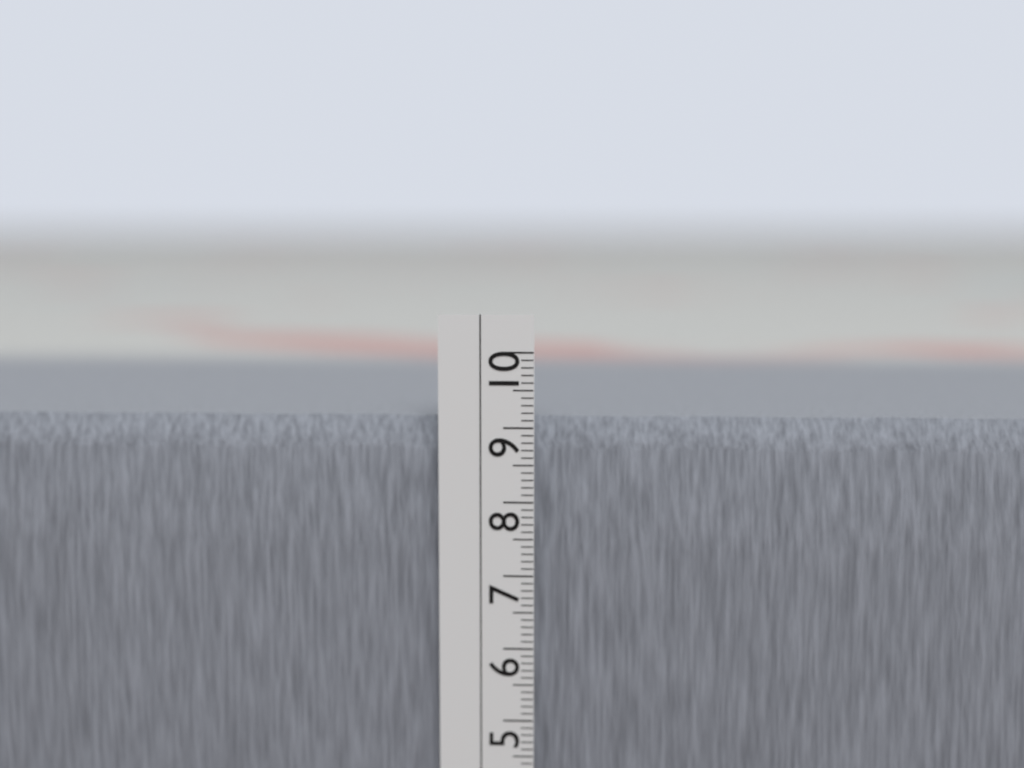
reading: 9.1 cm
